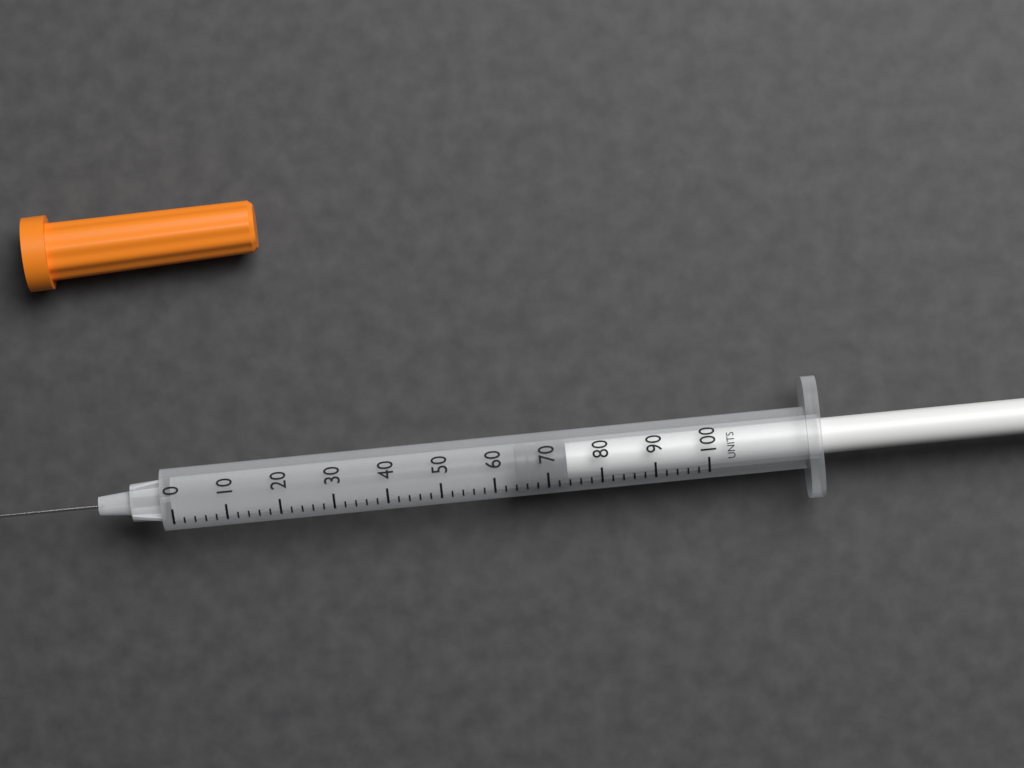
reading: 64 units
